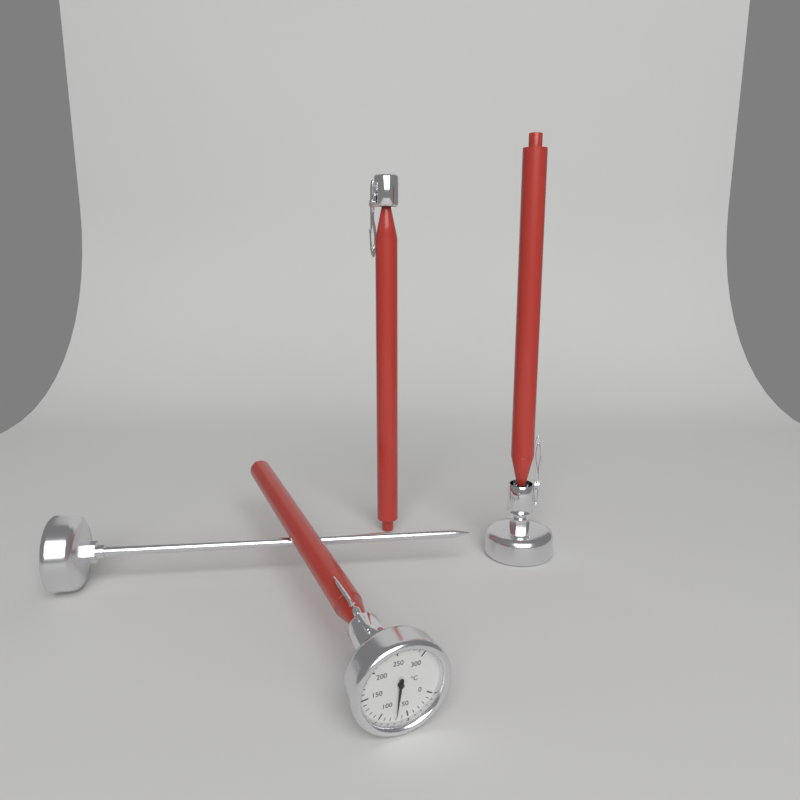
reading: 70 °C
